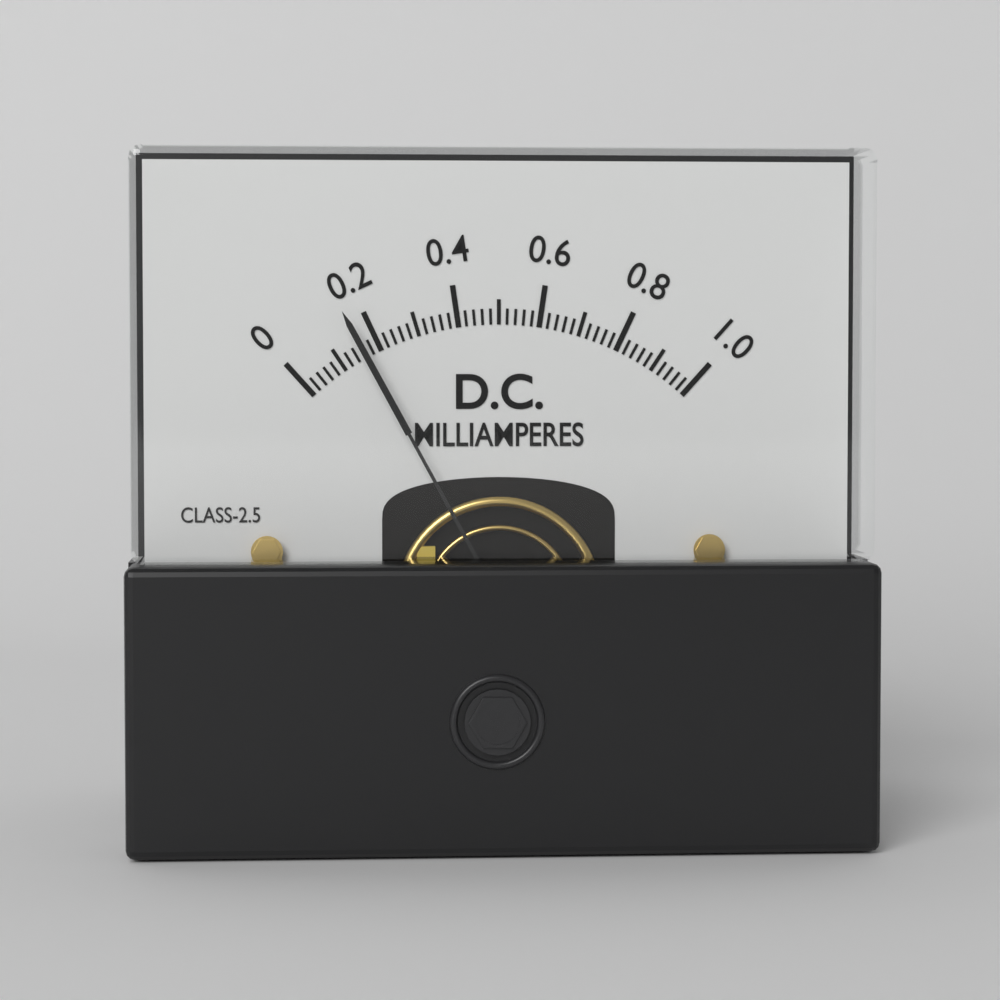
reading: 0.16 mA
